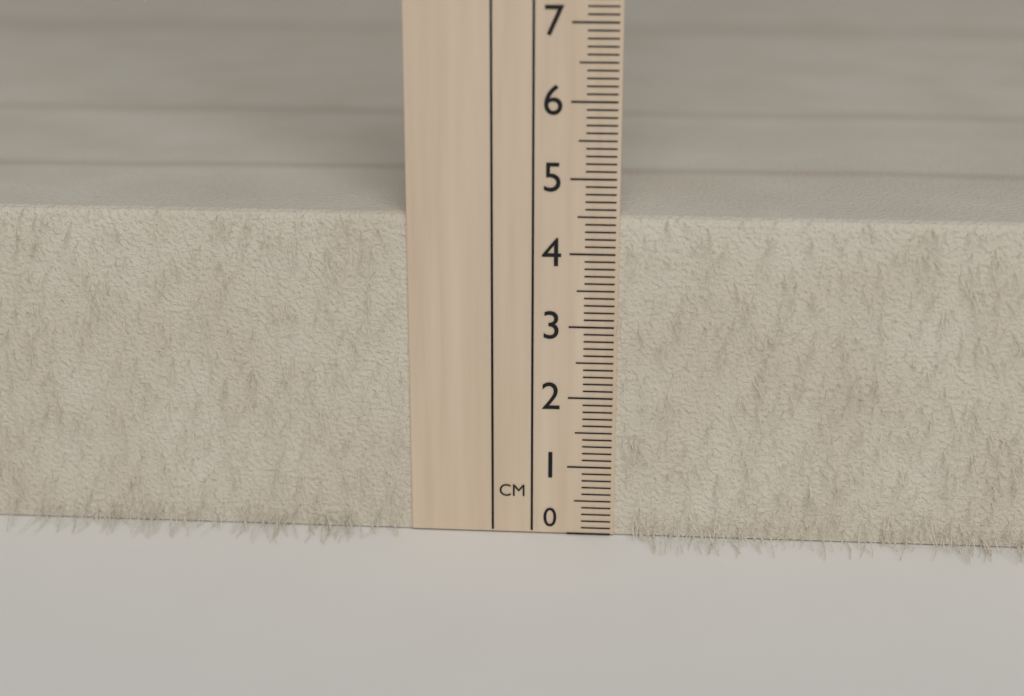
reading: 4.5 cm
